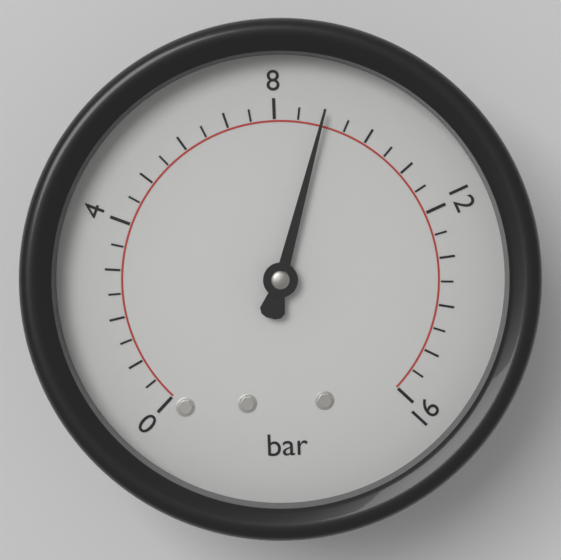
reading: 9.0 bar
